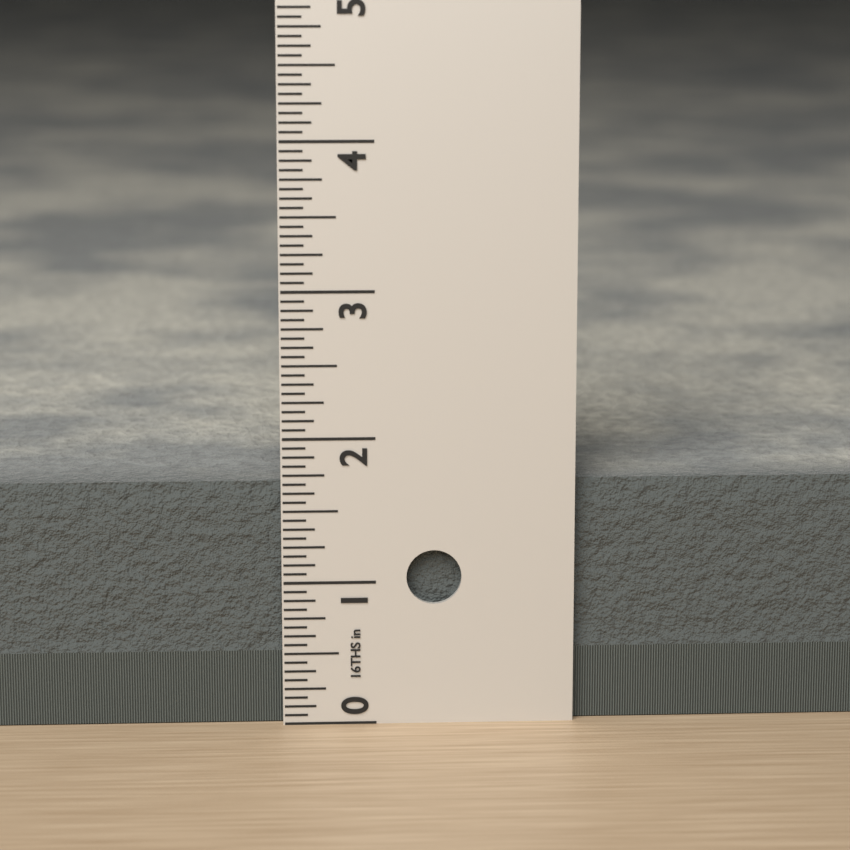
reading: 1.6875 in
